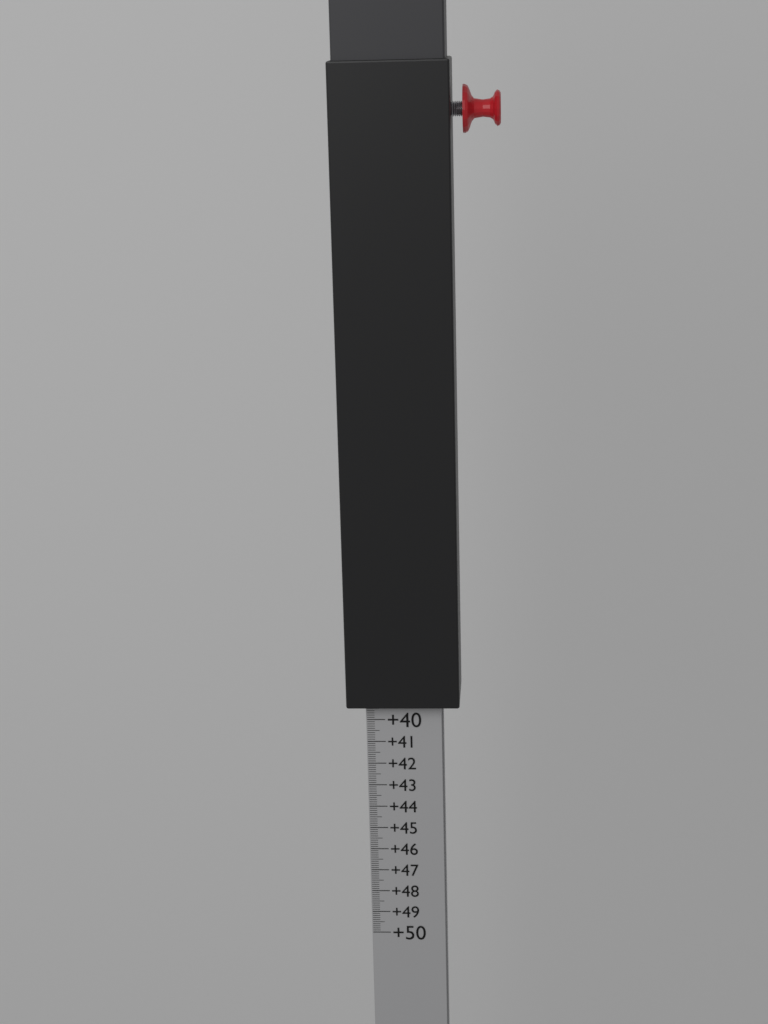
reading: 39.3 (no unit)
